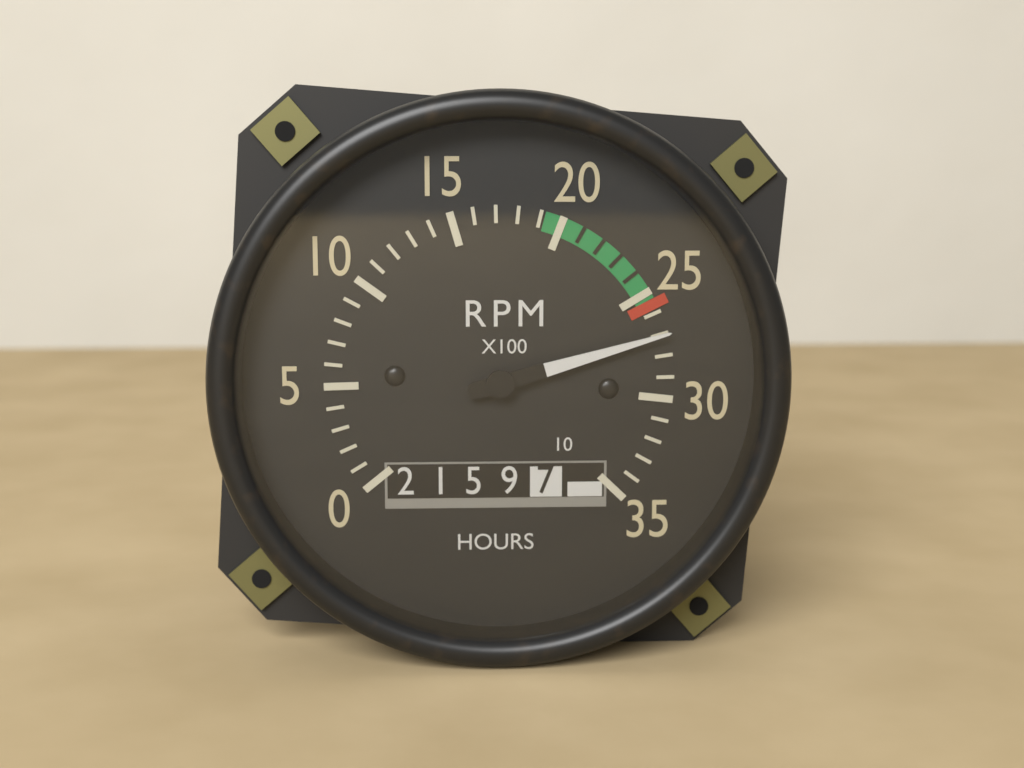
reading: 27 RPM x100
